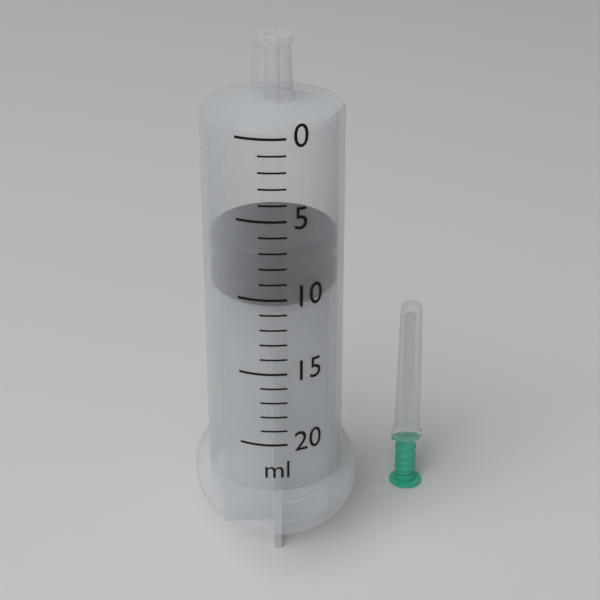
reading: 7 ml
